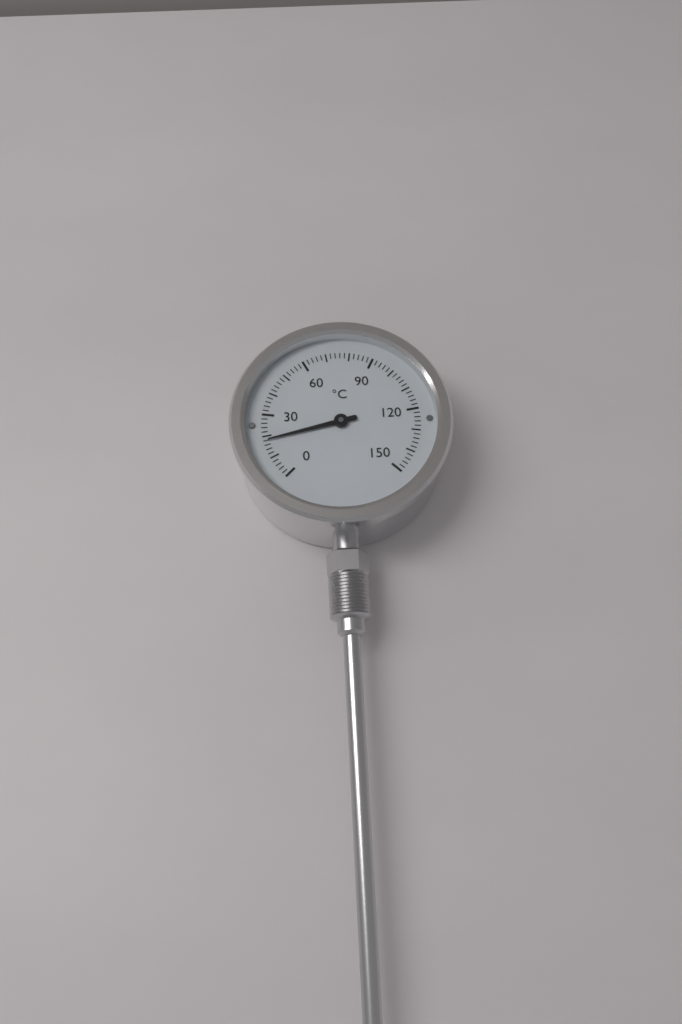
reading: 18 °C
